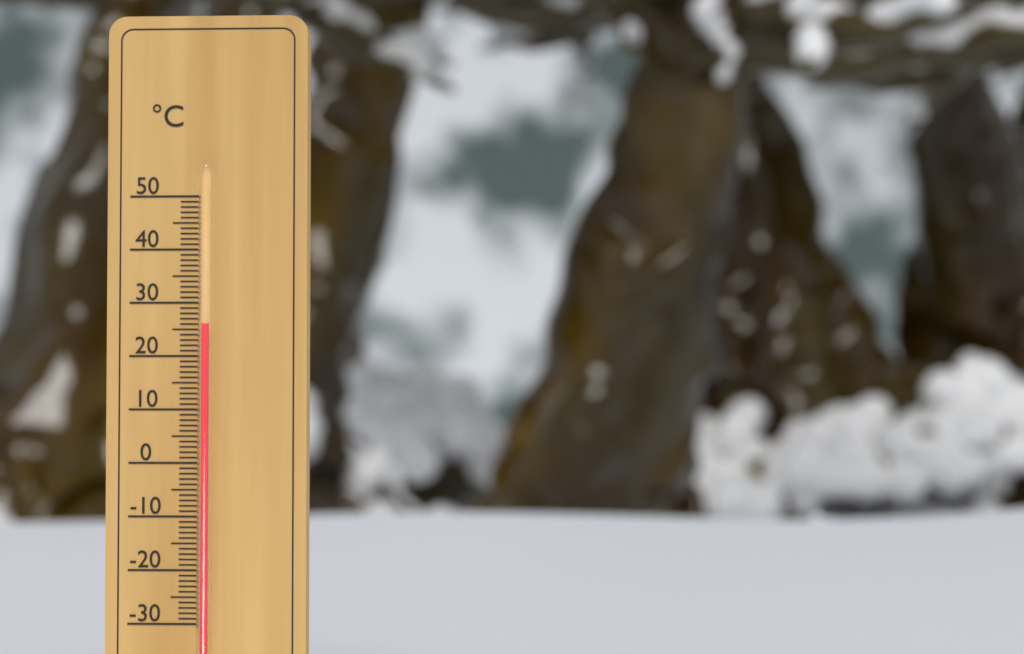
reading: 26 °C
